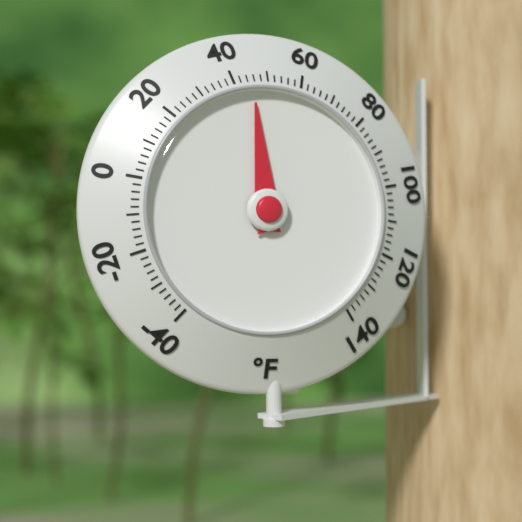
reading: 46 °F
